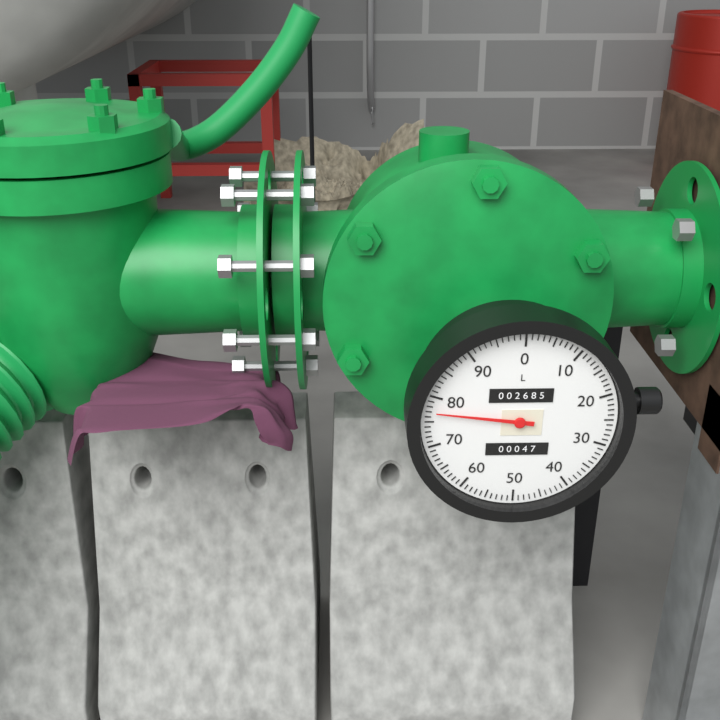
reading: 77 L
